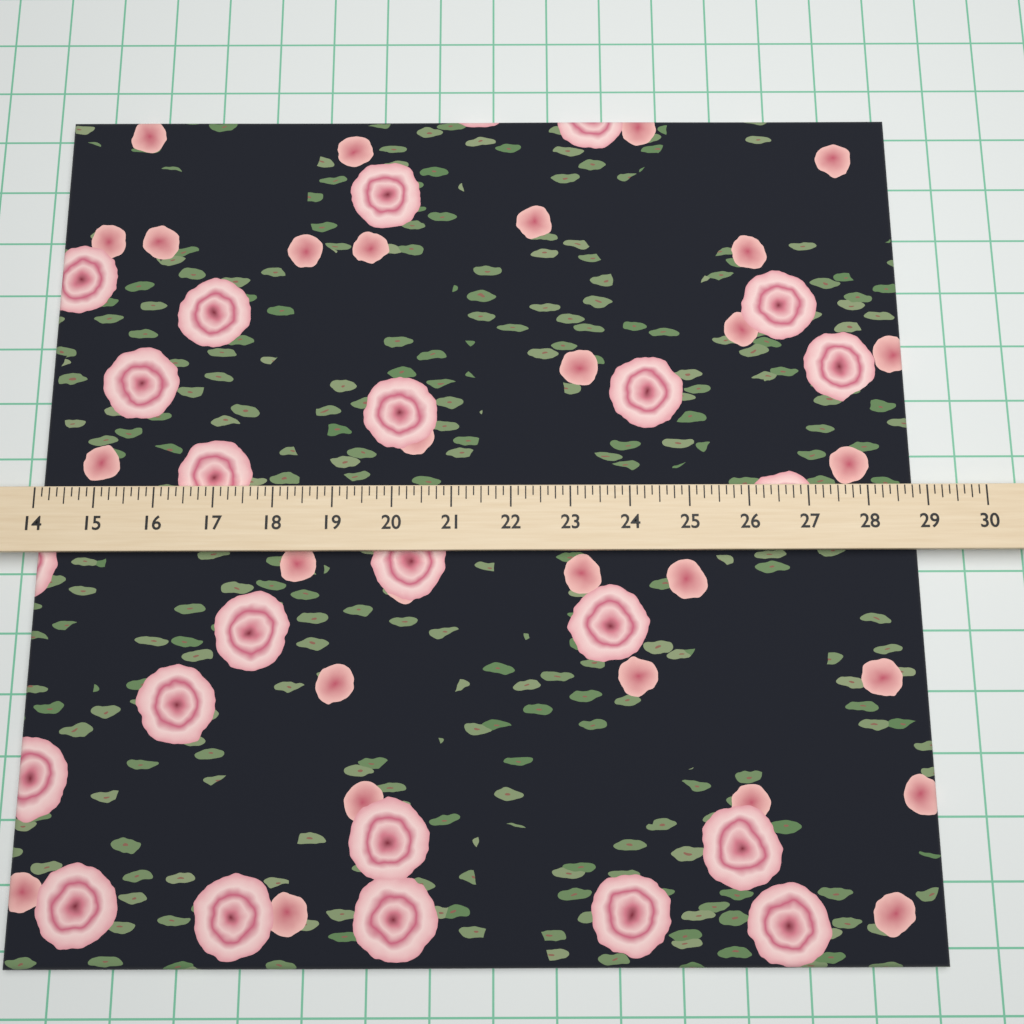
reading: 28.875 (no unit)
